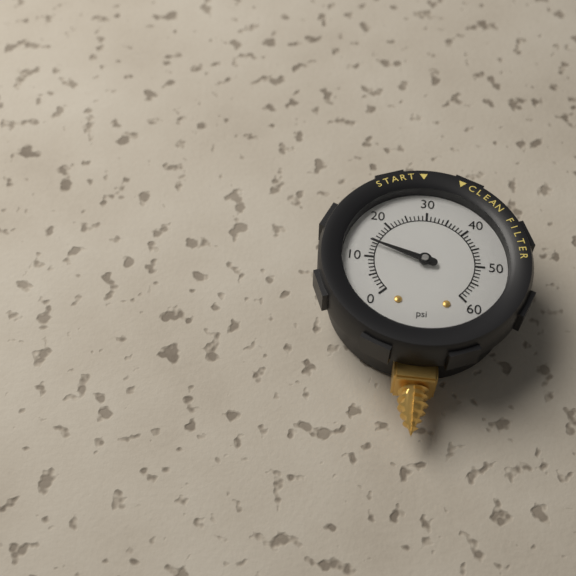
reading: 14 psi
